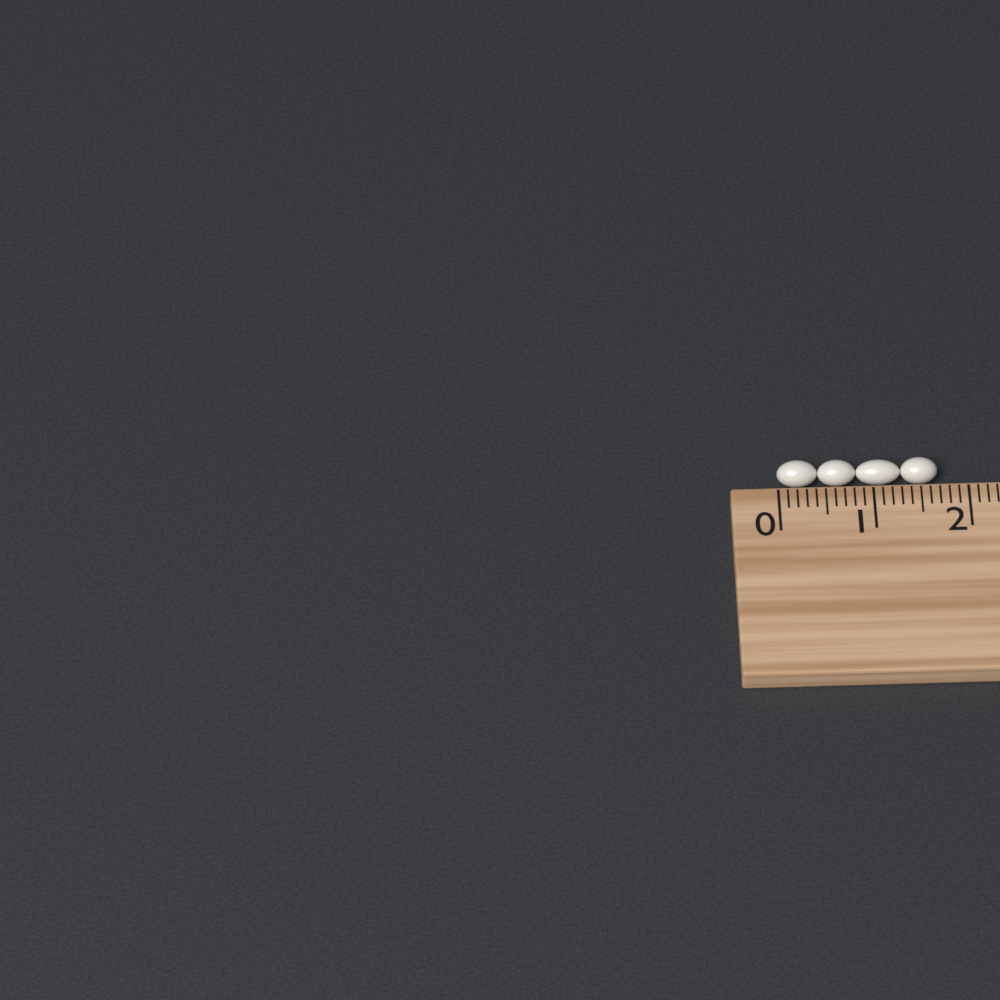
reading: 1.7 cm
